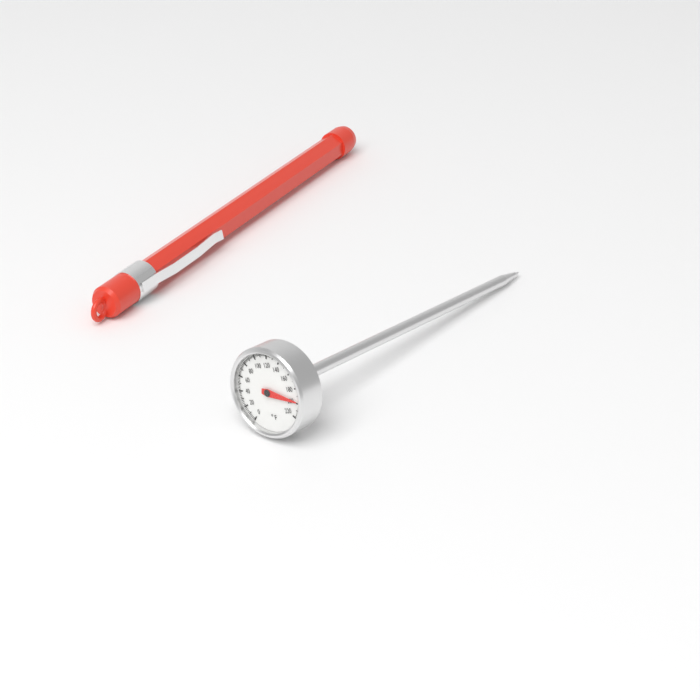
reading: 198 °F
